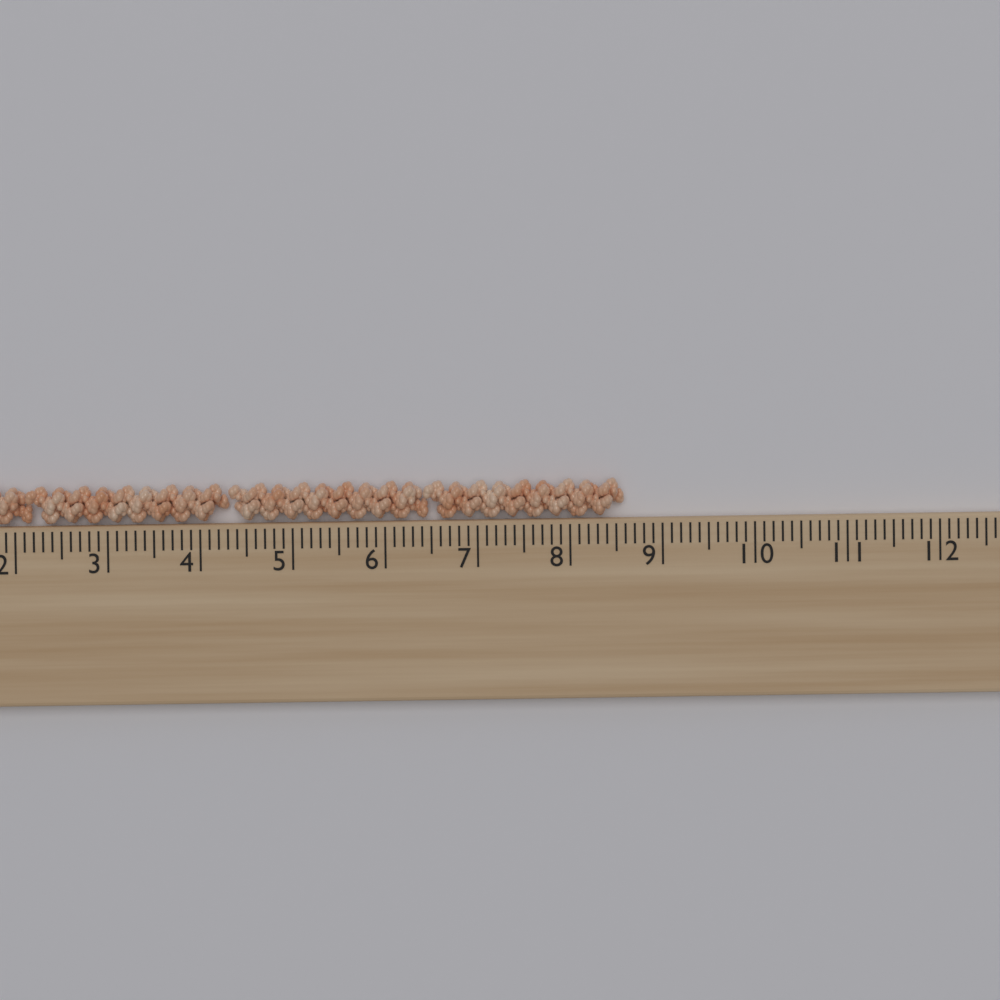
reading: 8.6 cm
